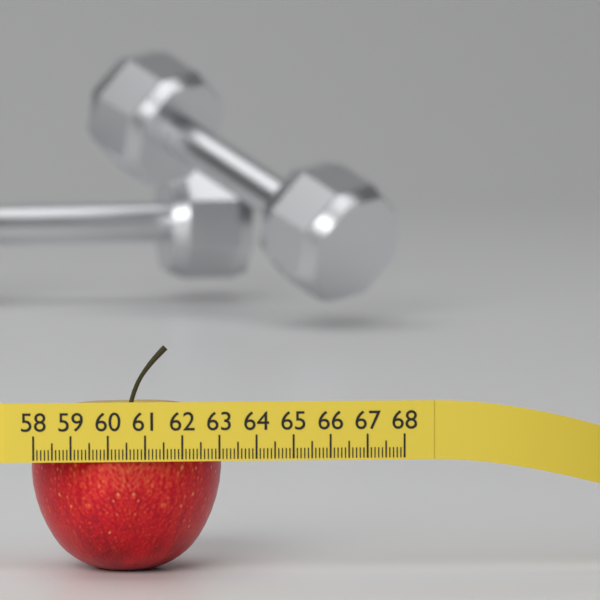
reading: 63.2 (no unit)
